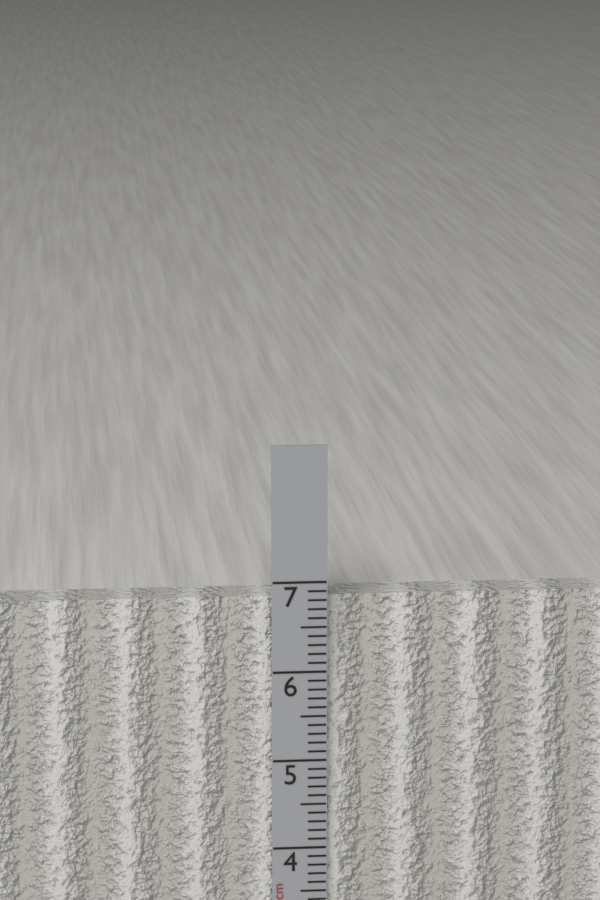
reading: 6.8 cm
